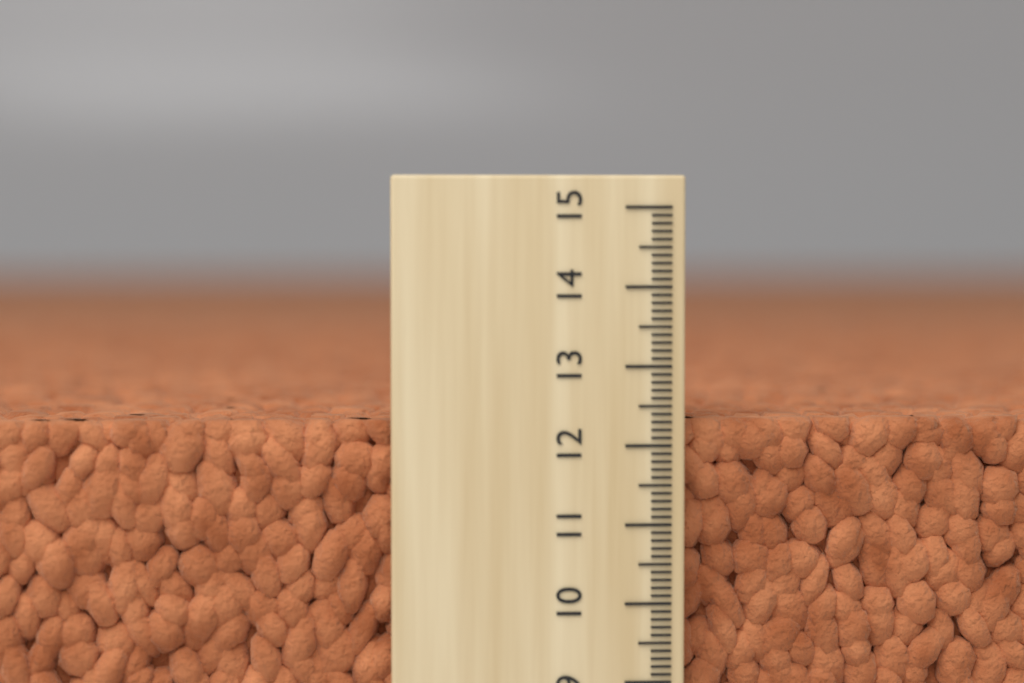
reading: 12.3 (no unit)
